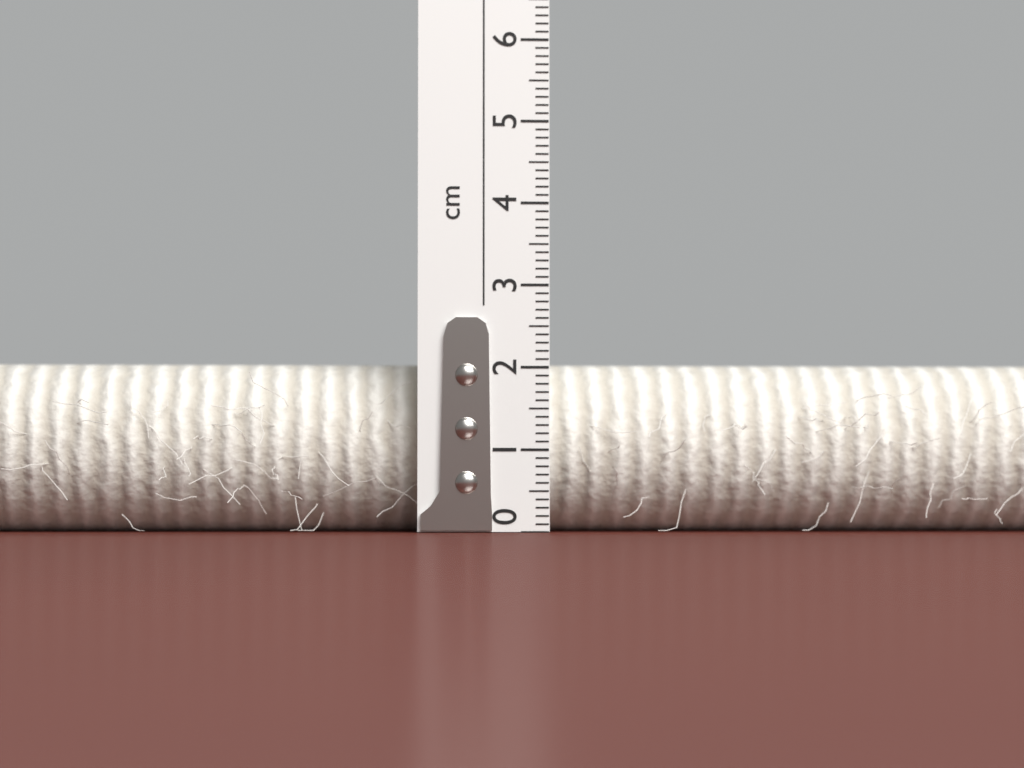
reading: 2.1 cm
